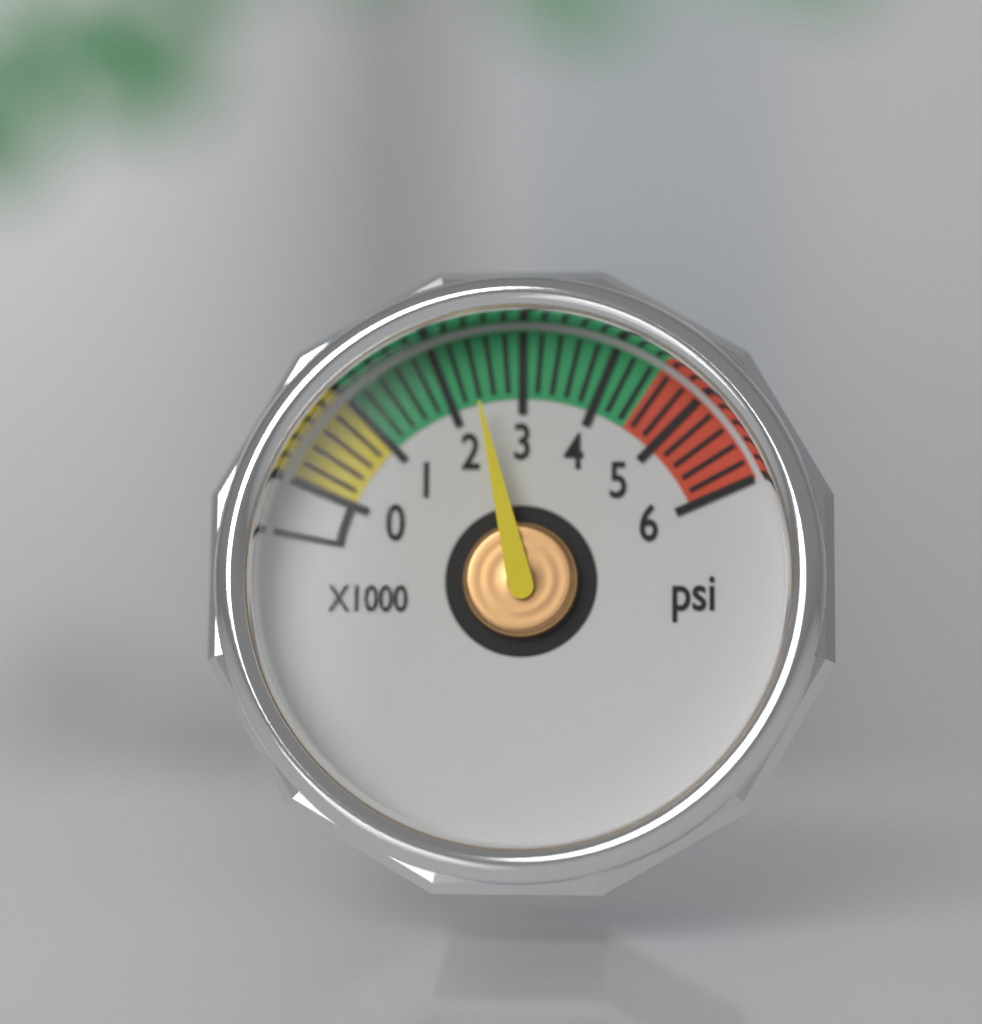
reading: 2400 psi
